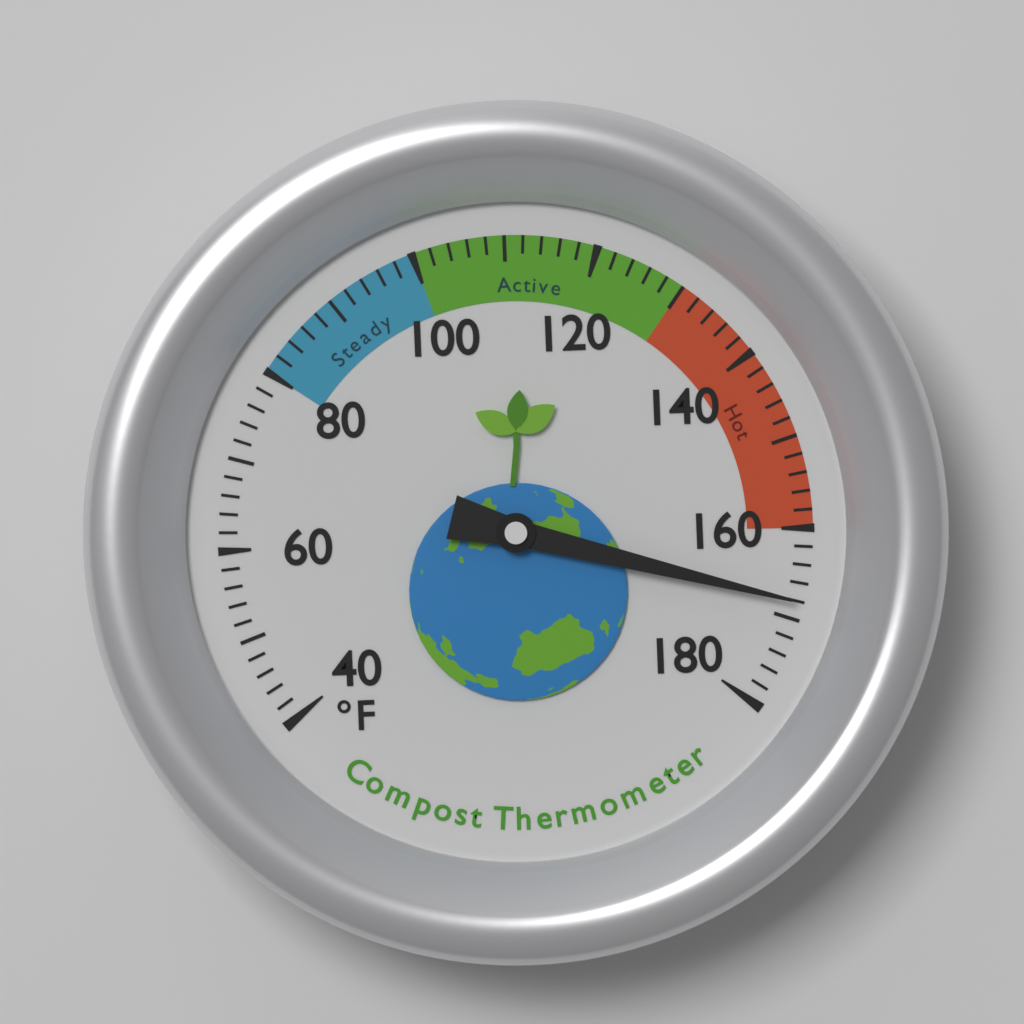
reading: 168 °F
